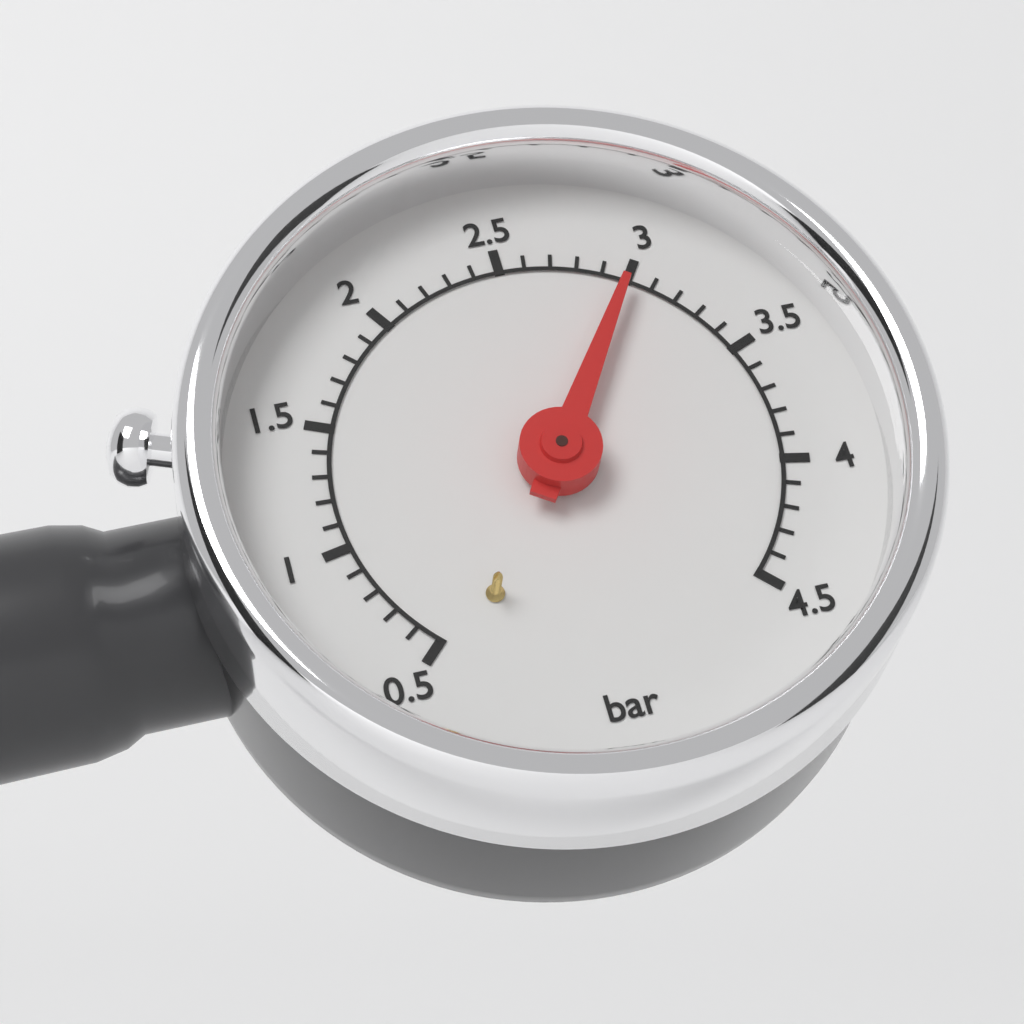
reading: 3.0 bar
